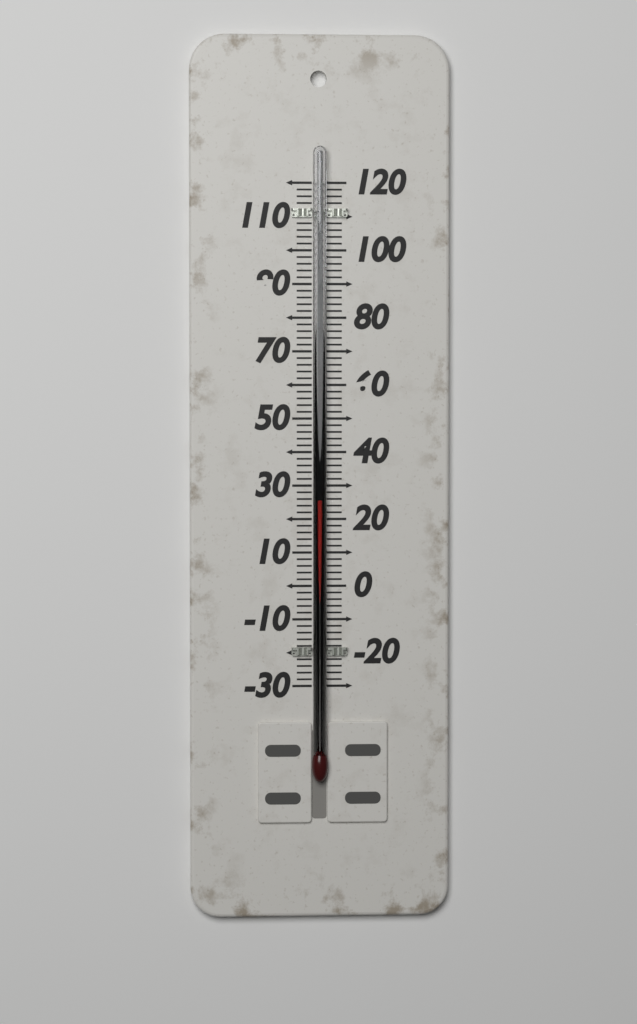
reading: 26 (no unit)
